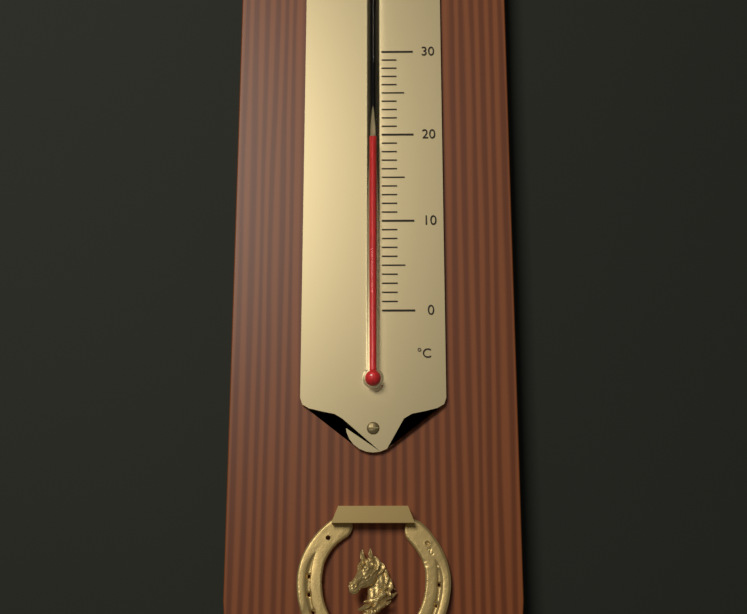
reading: 19 °C
